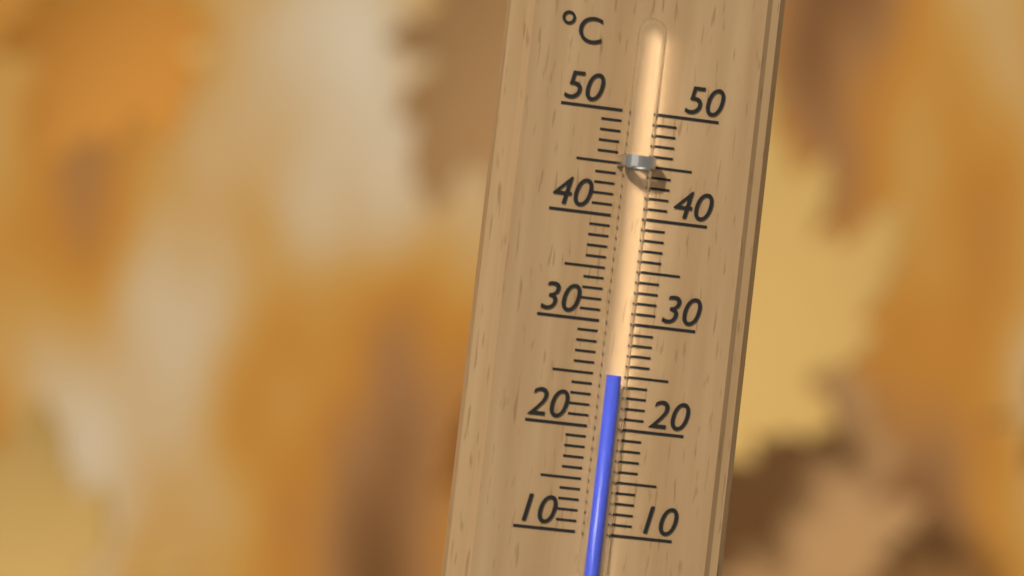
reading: 25 °C
